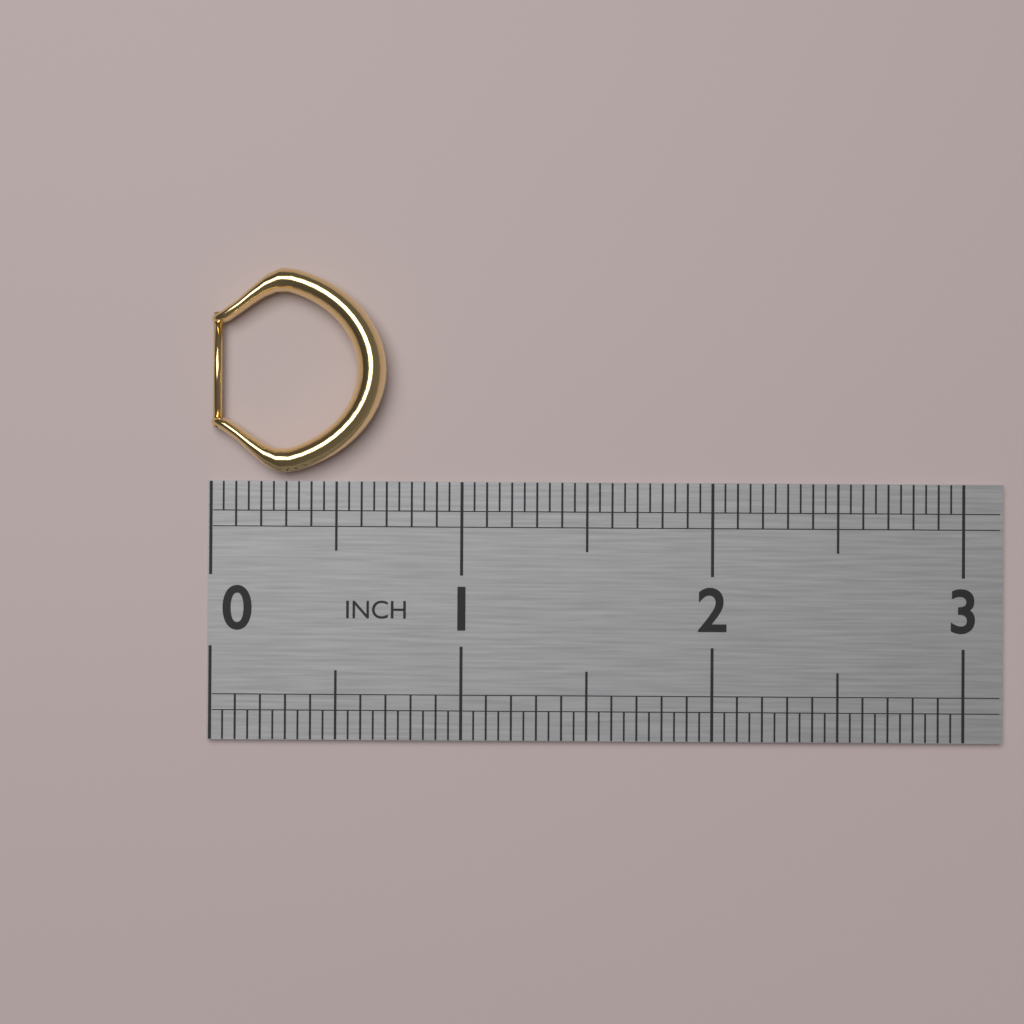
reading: 0.70 in
